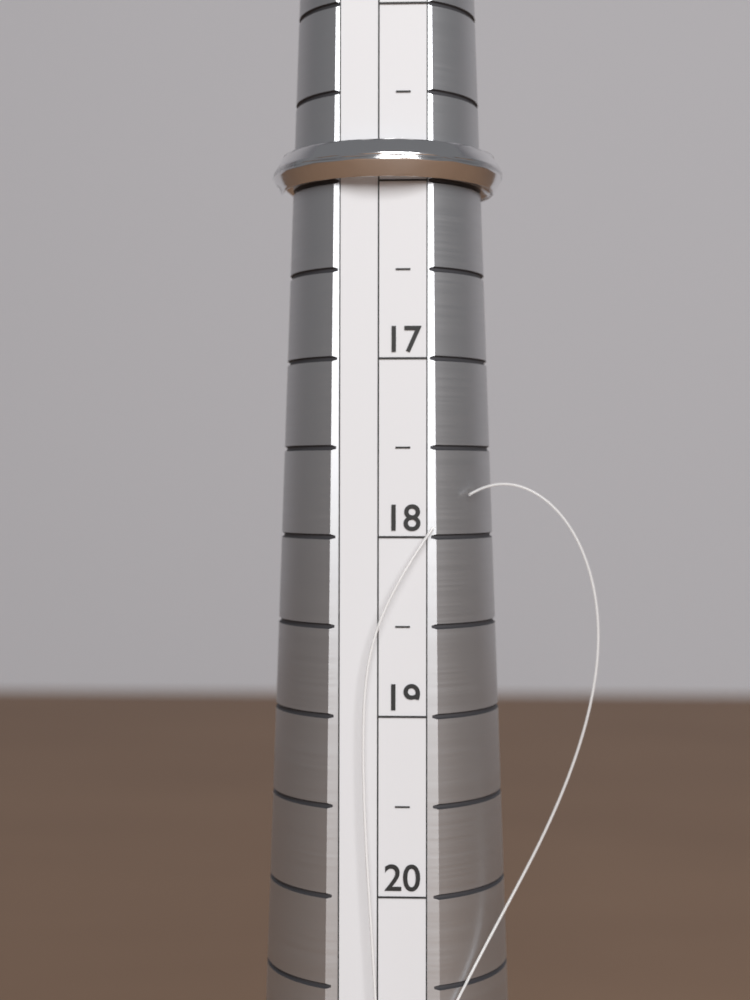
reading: 16.0 (no unit)
